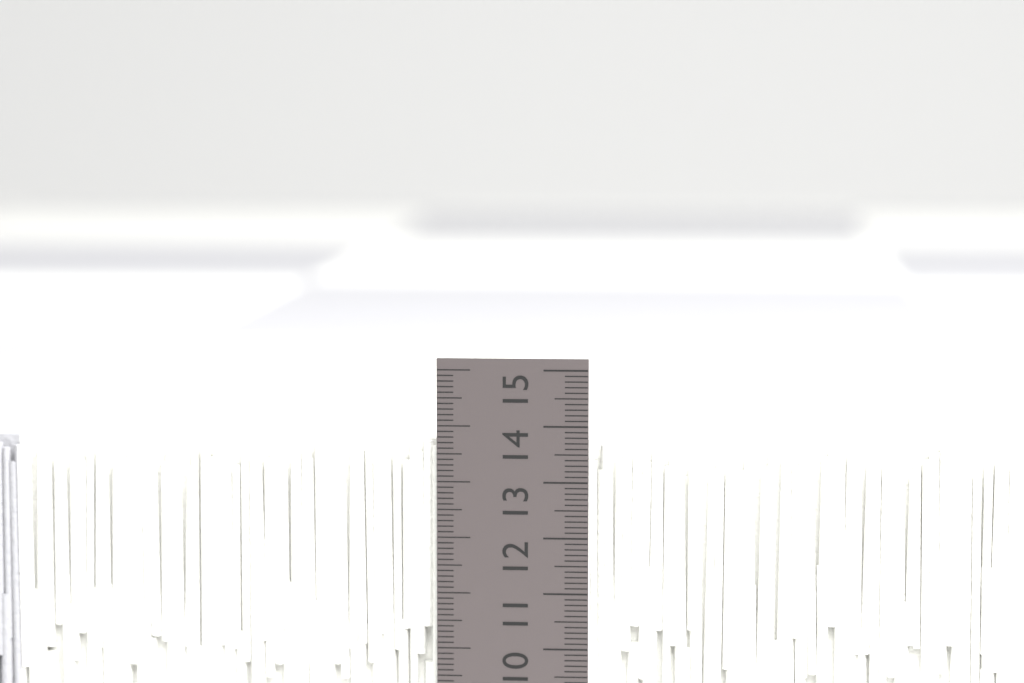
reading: 13.7 cm
